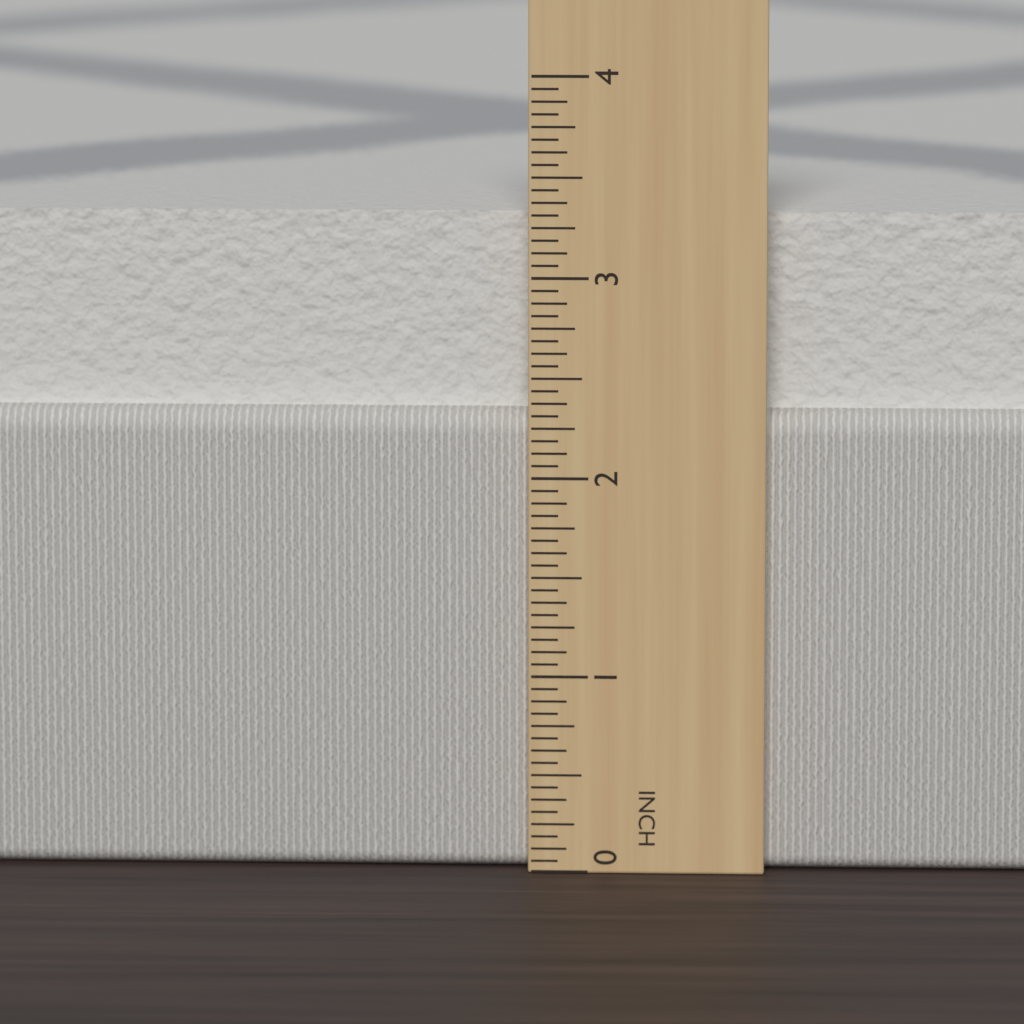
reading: 3.3125 in
